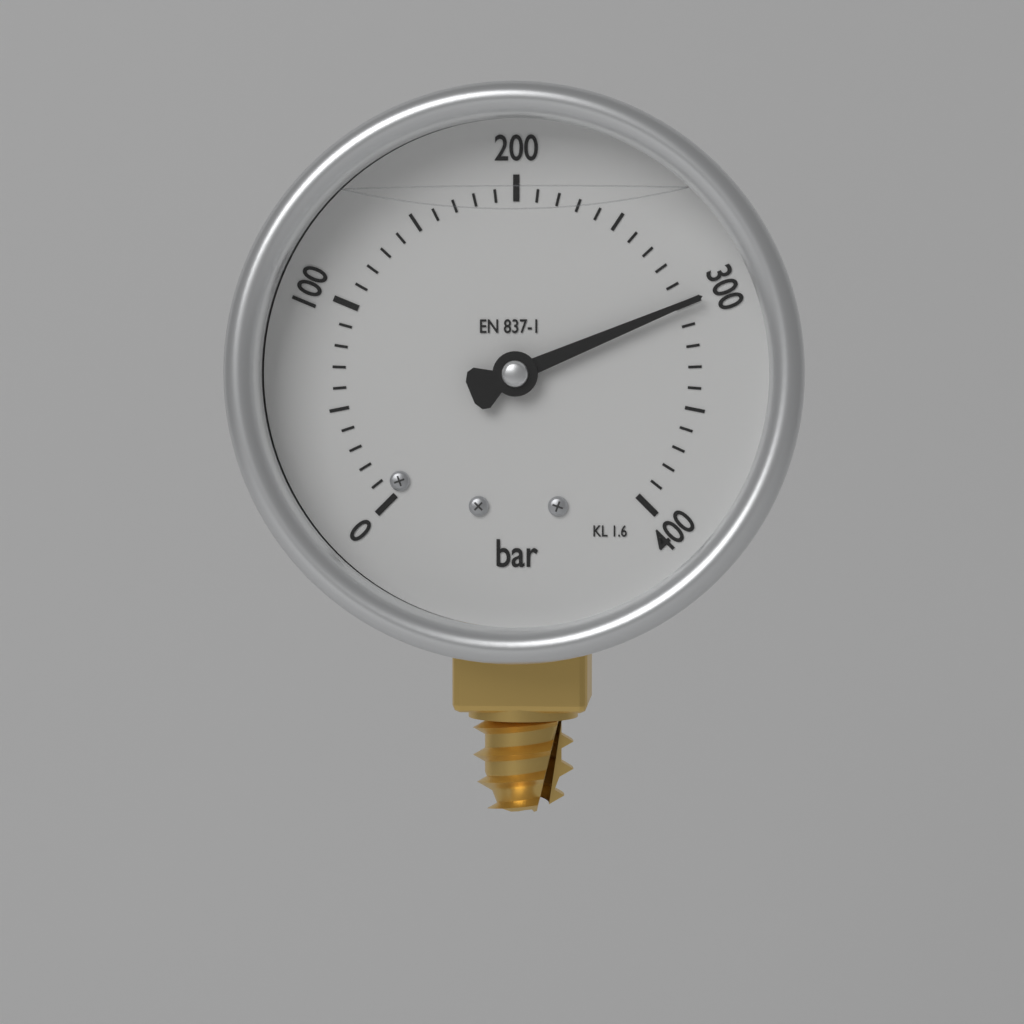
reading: 300 bar
